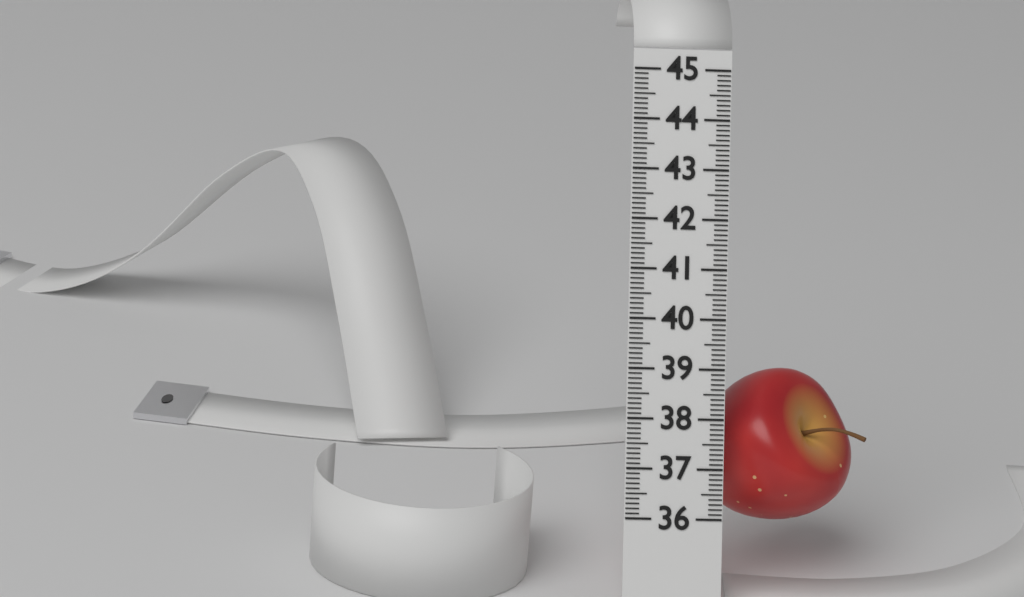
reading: 39.1 (no unit)
